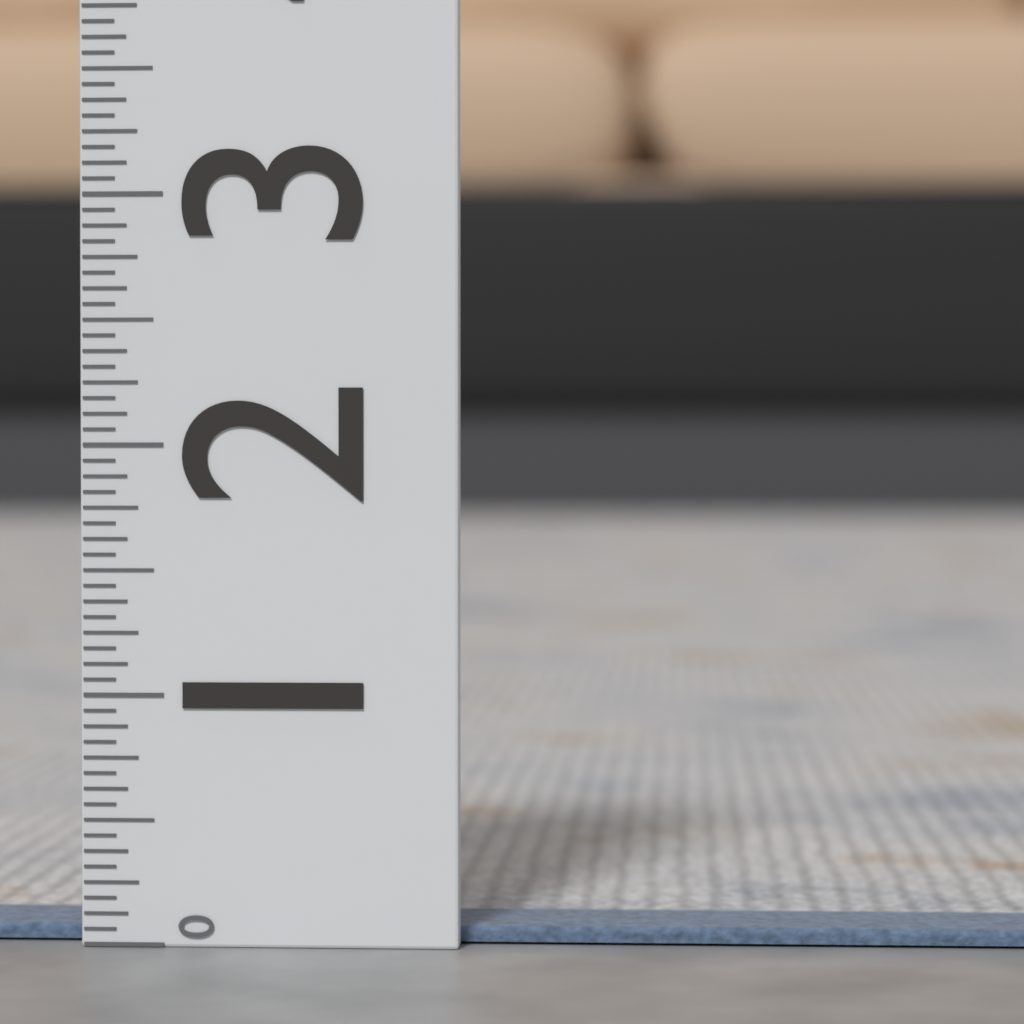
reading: 0.0625 (no unit)
